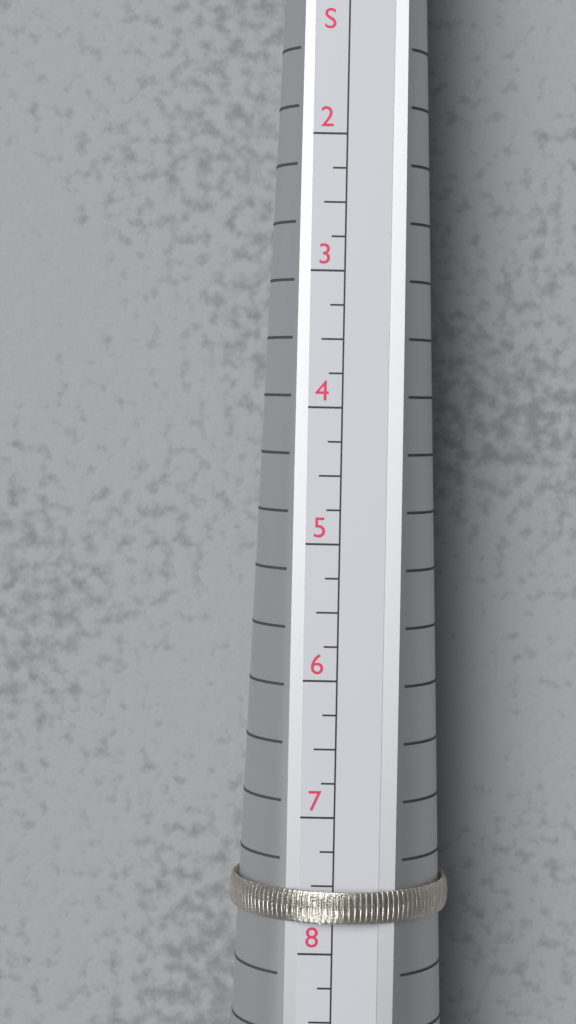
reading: 7.75 US
